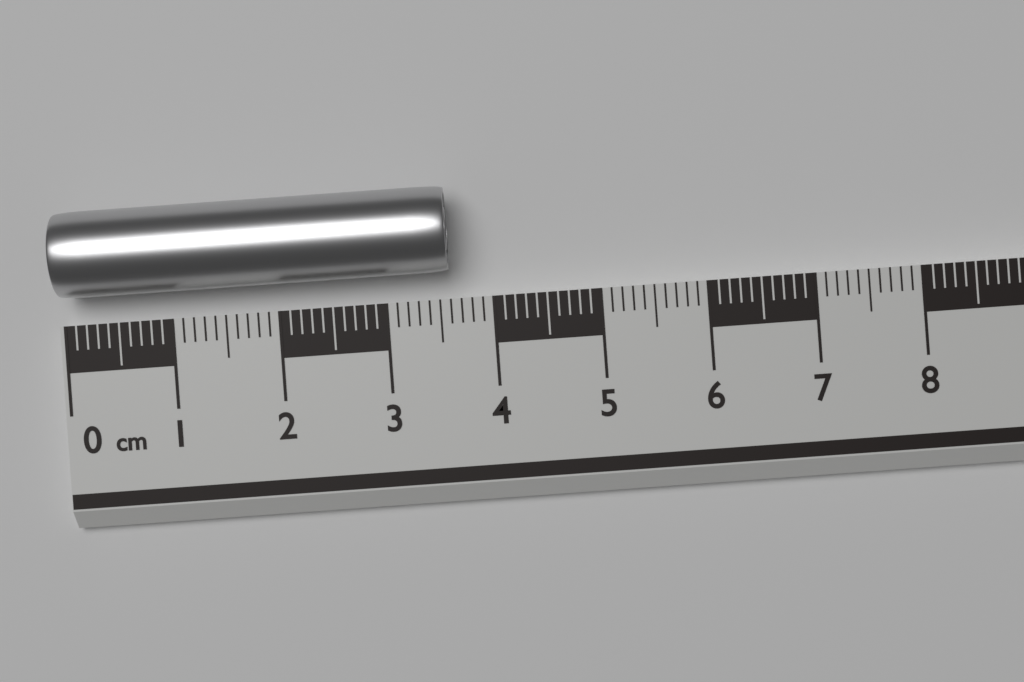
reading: 3.6 cm
